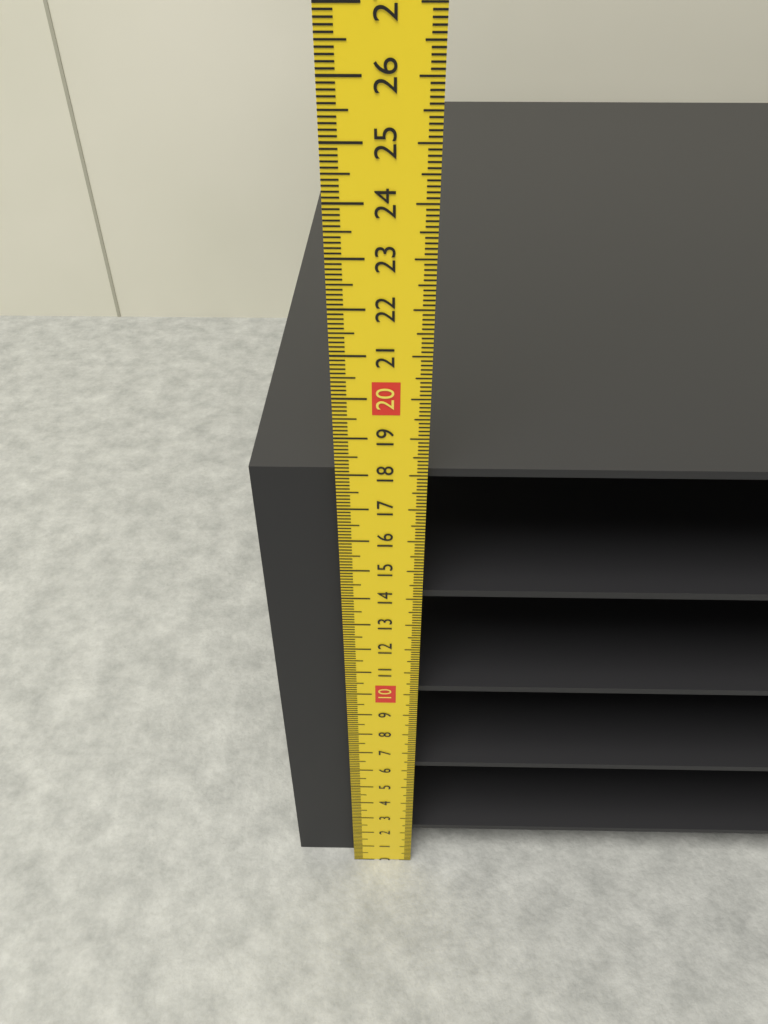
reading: 17.9 cm
